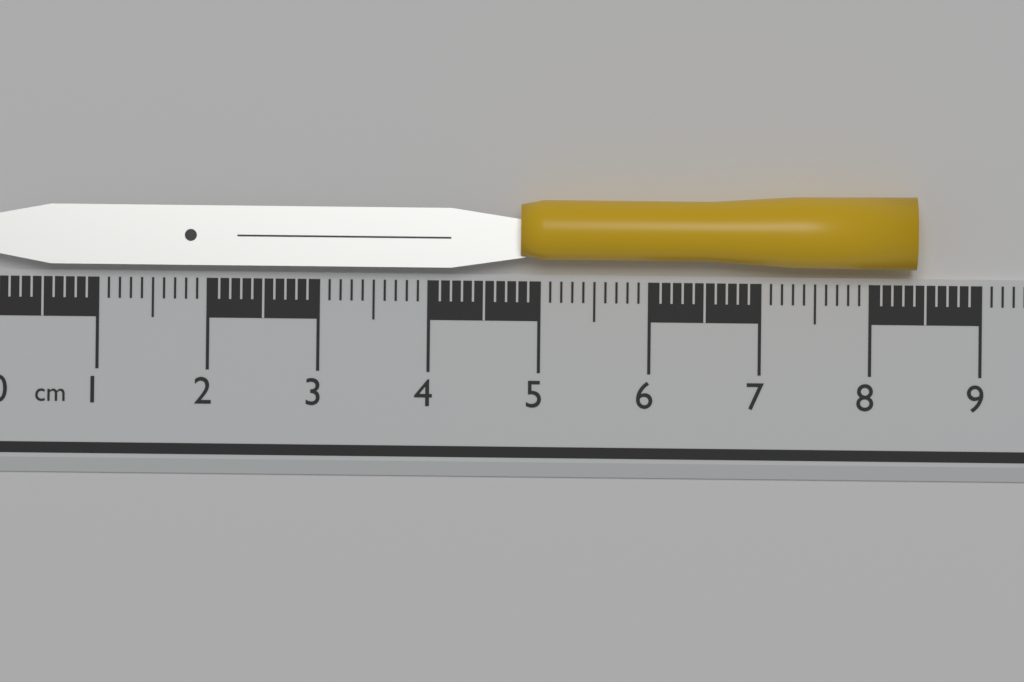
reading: 8.4 cm
